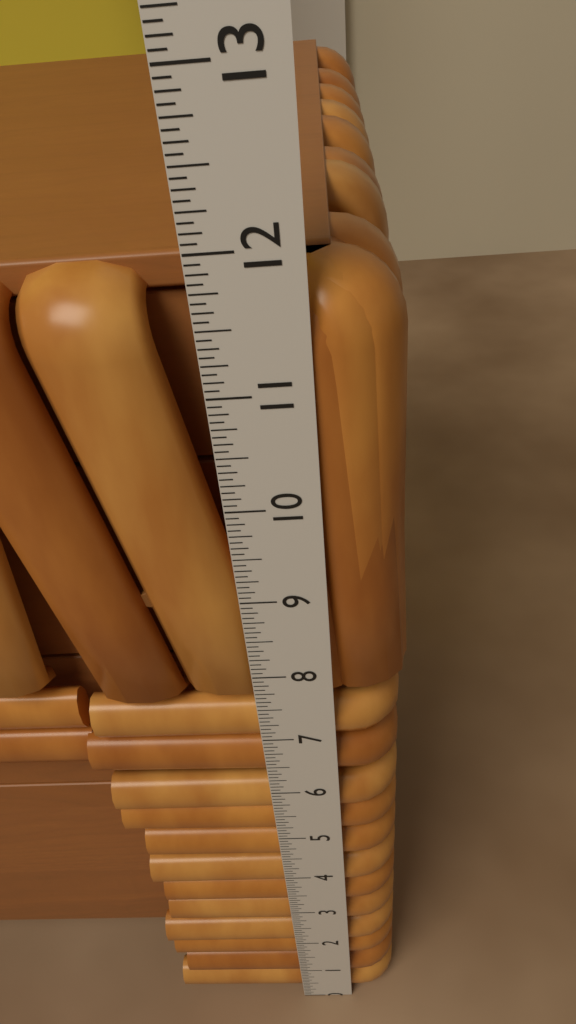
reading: 11.8125 in
